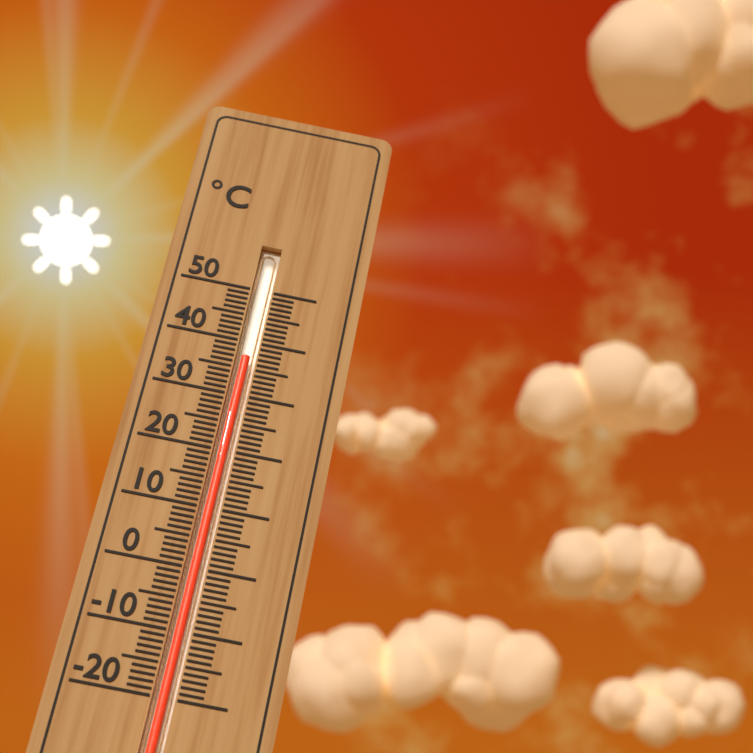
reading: 37 °C
